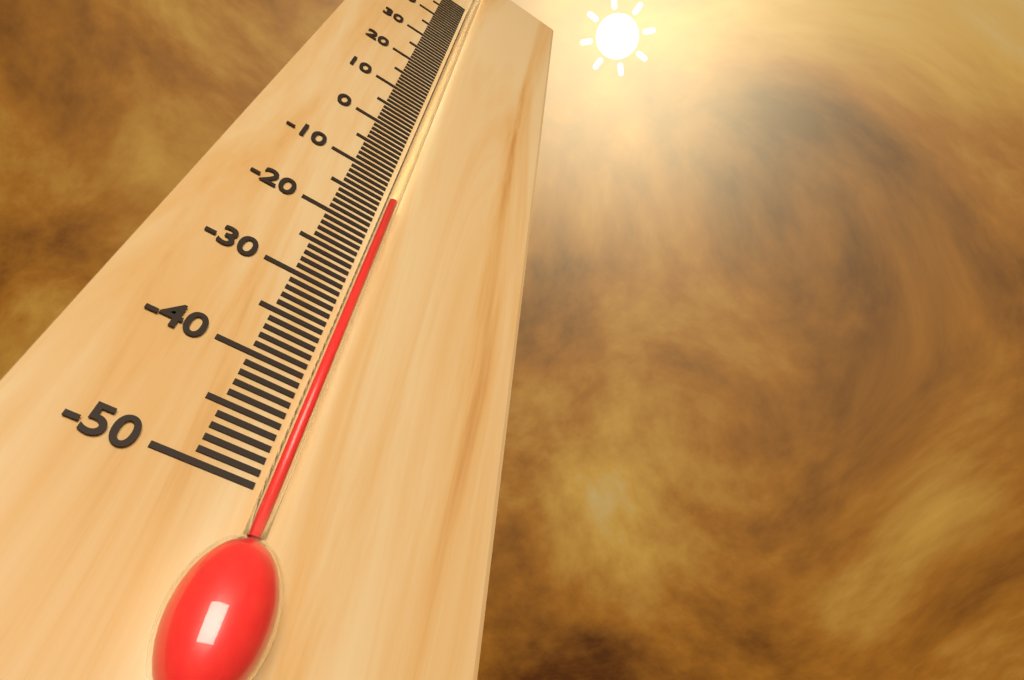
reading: -15 °C
